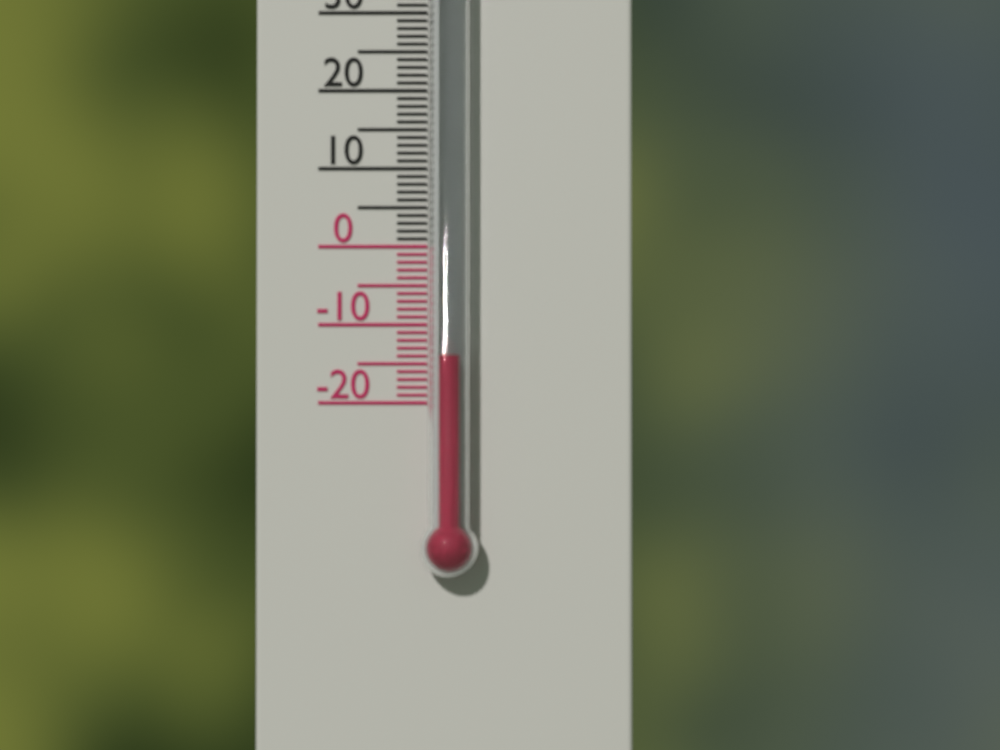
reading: -14 °C
